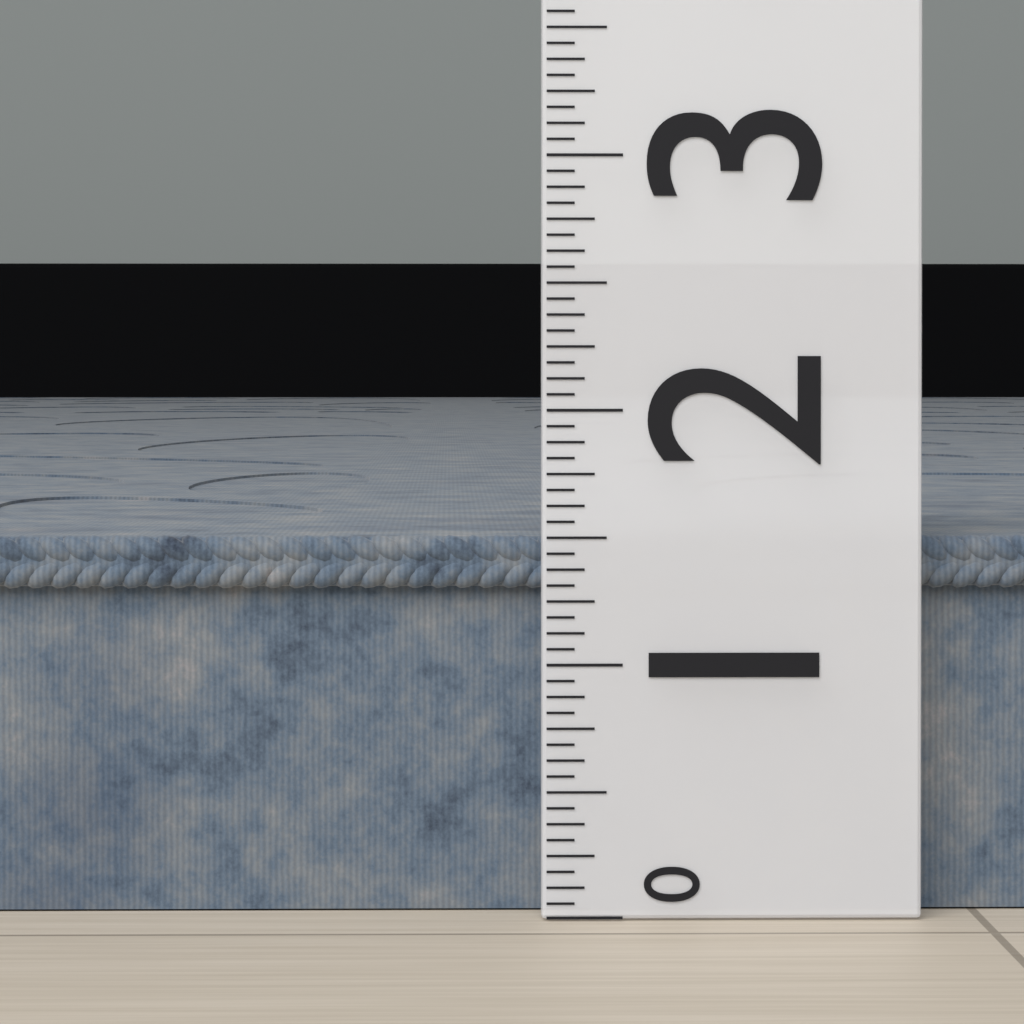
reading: 1.5000 (no unit)
